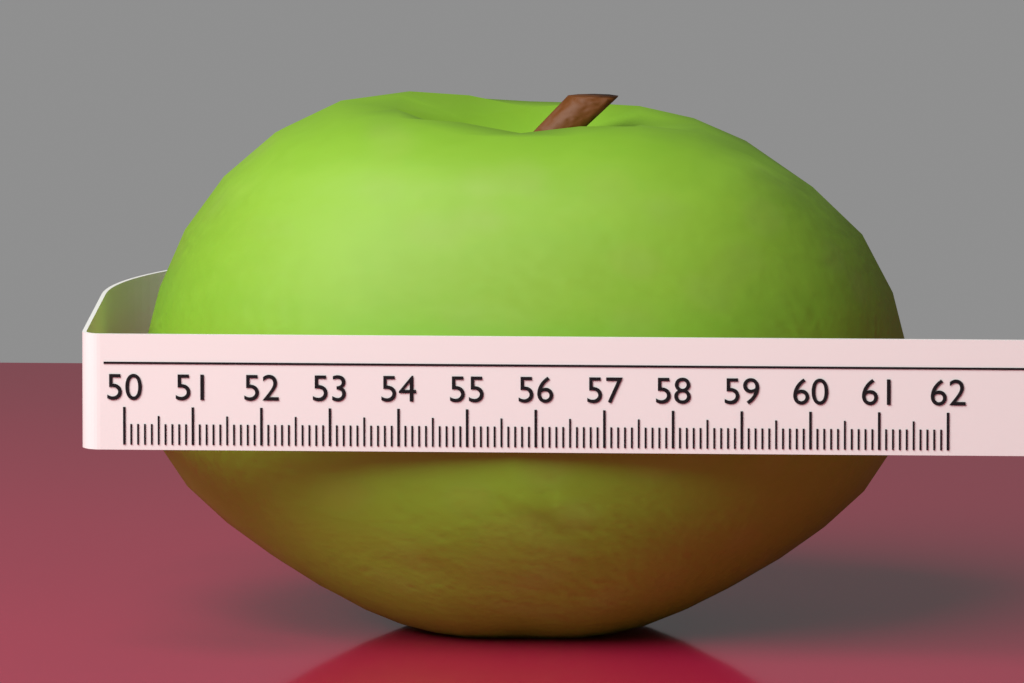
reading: 61.3 (no unit)
